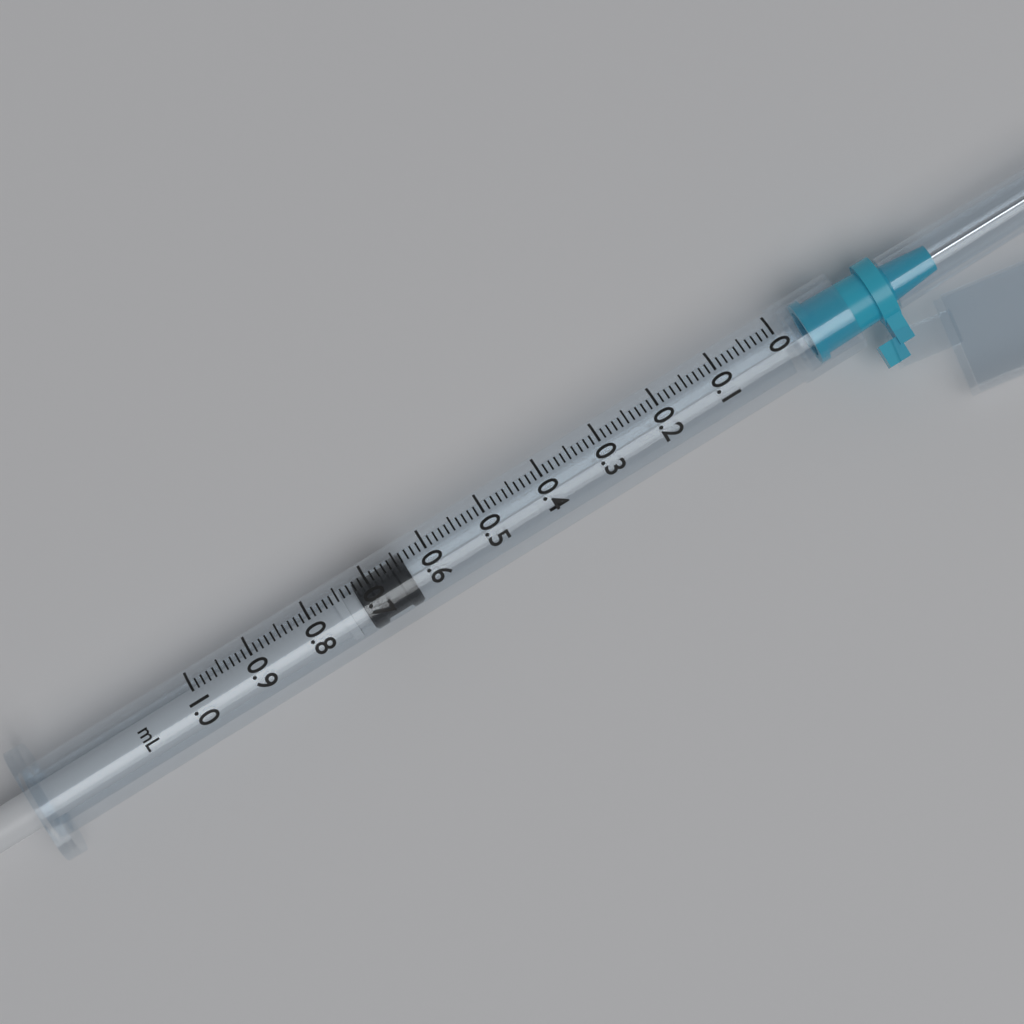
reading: 0.64 ml
